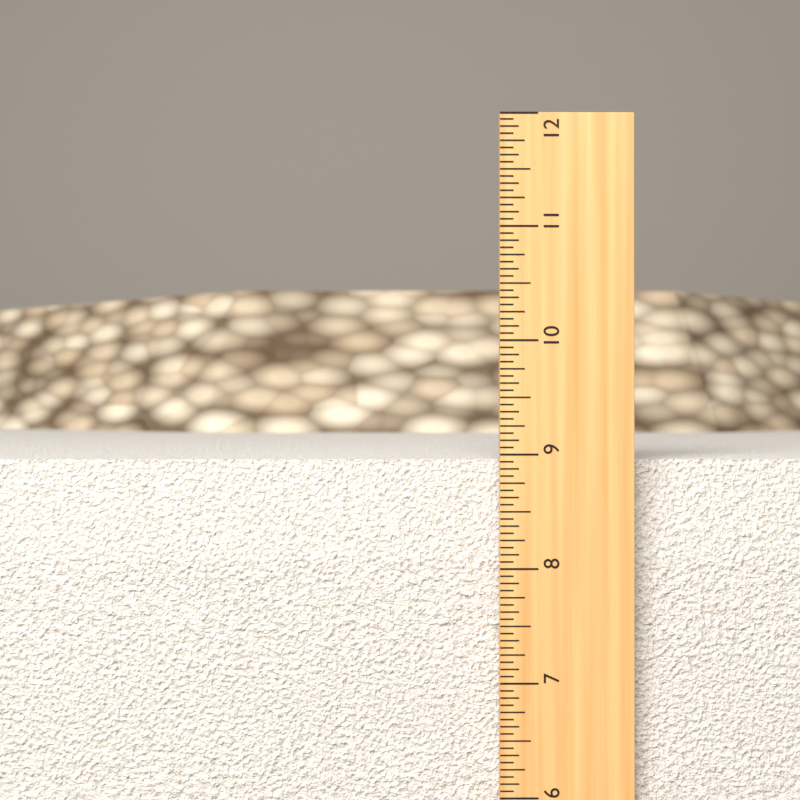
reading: 8.9375 in
